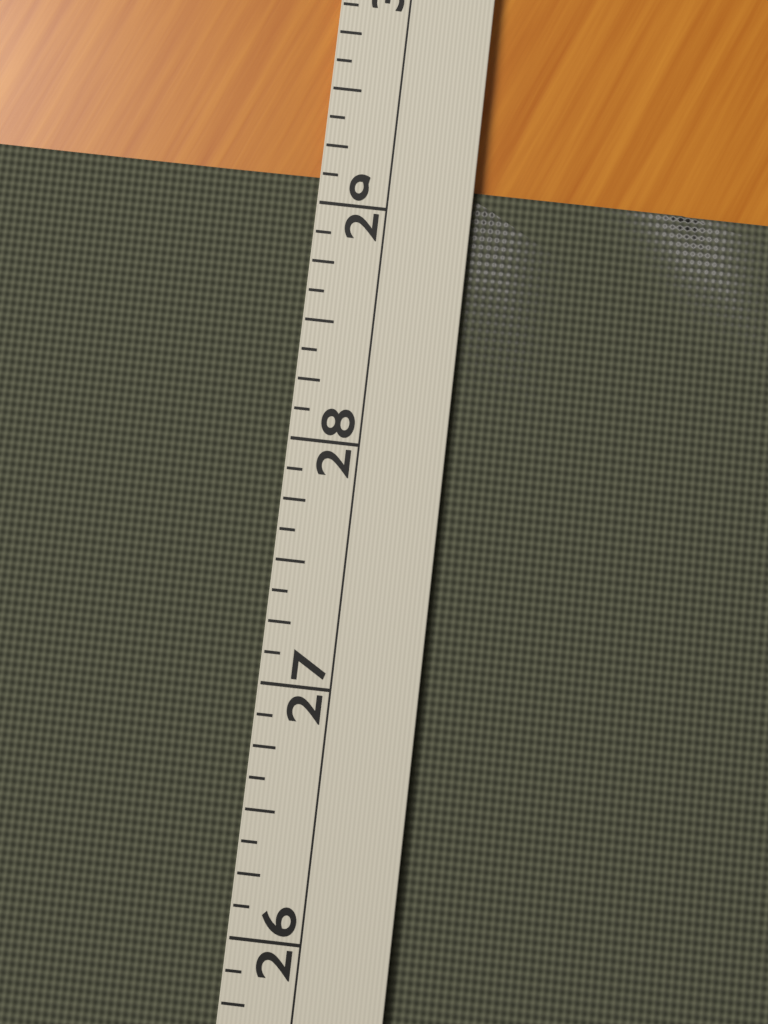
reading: 29.125 (no unit)
